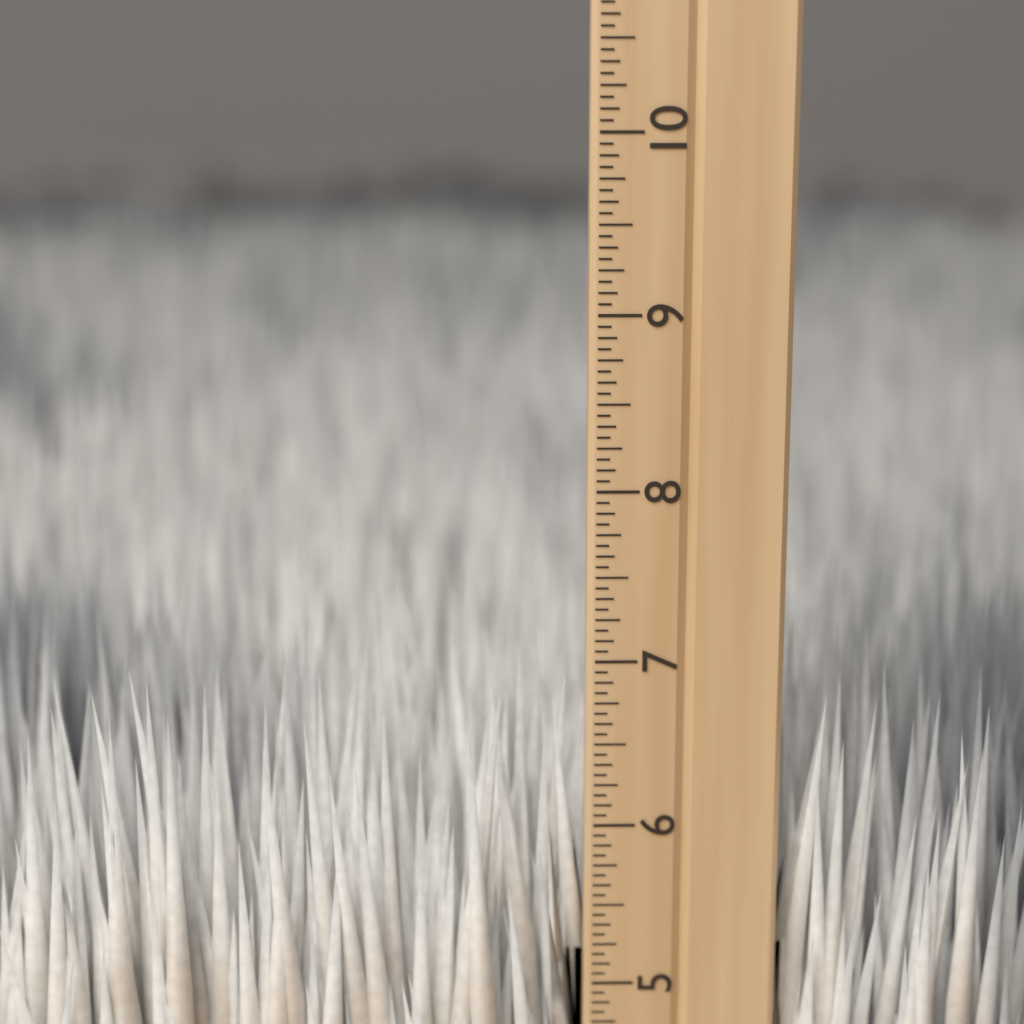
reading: 7.0000 inch
